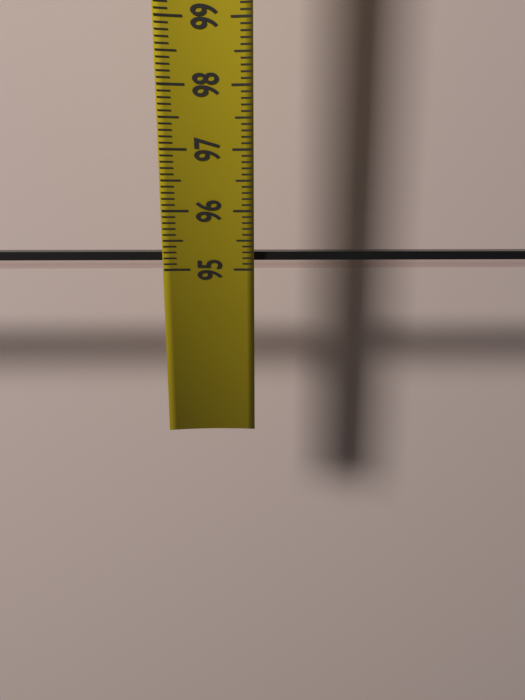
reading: 95.3 (no unit)
